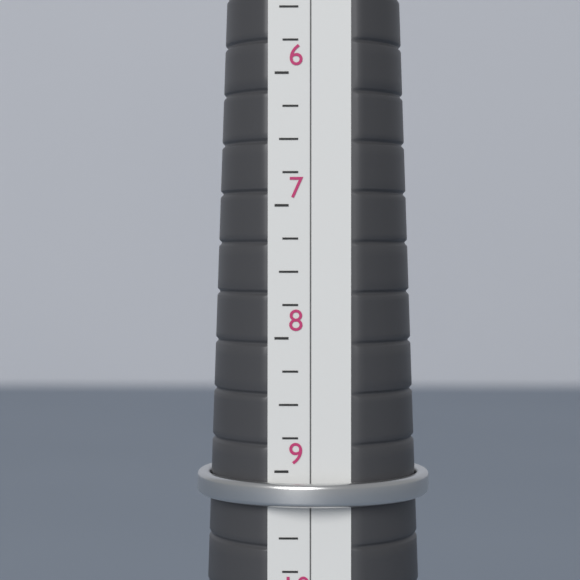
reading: 9.25 (no unit)
